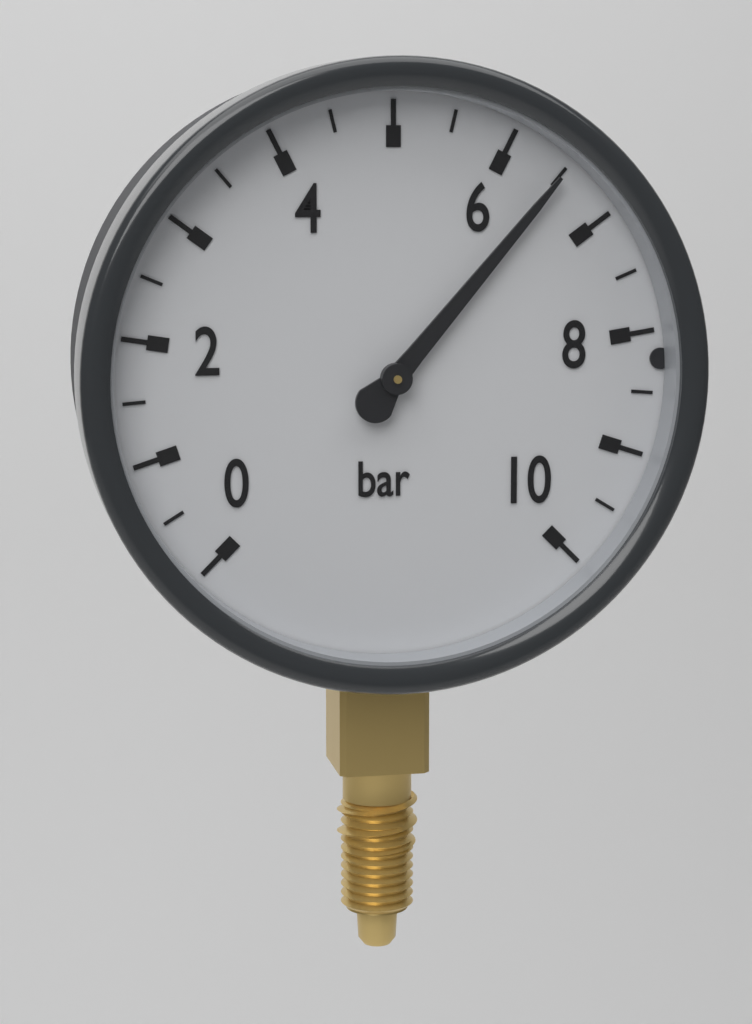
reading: 6.5 bar
